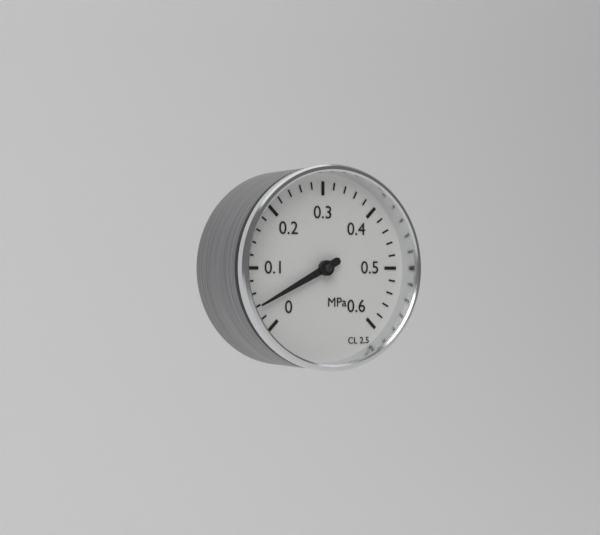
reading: 0.04 MPa
